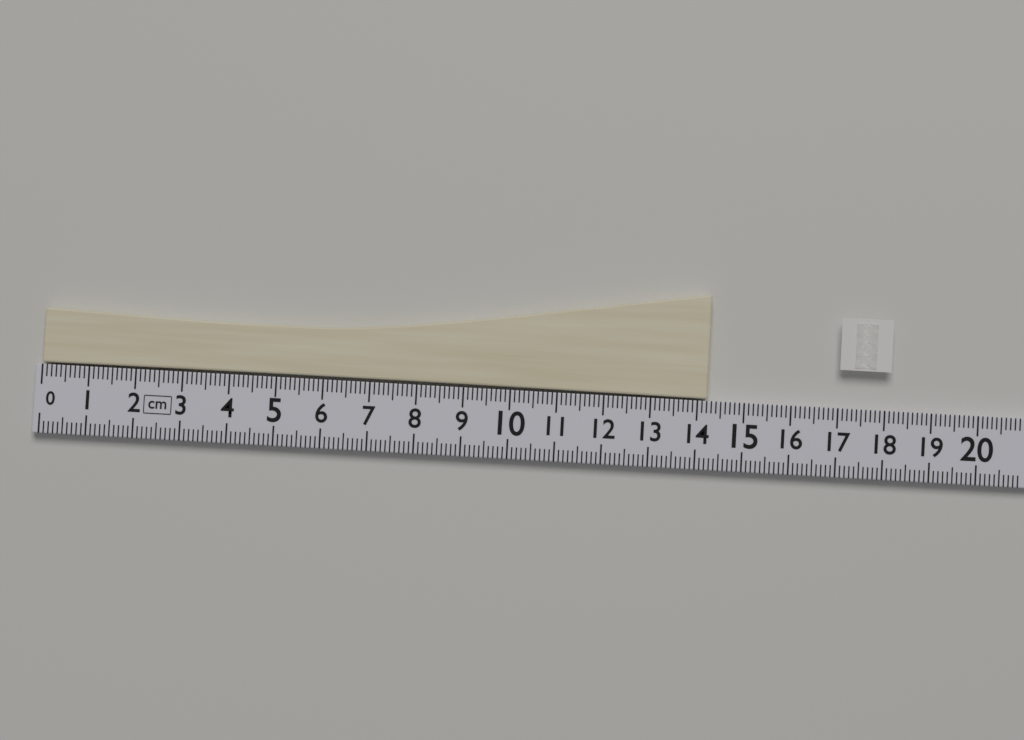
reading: 14.2 cm
